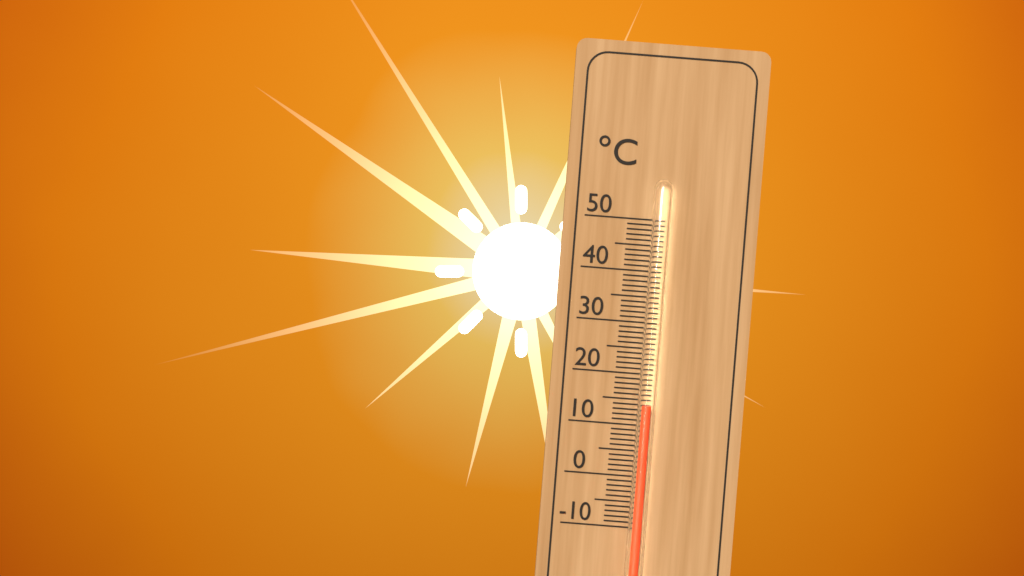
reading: 14 °C
